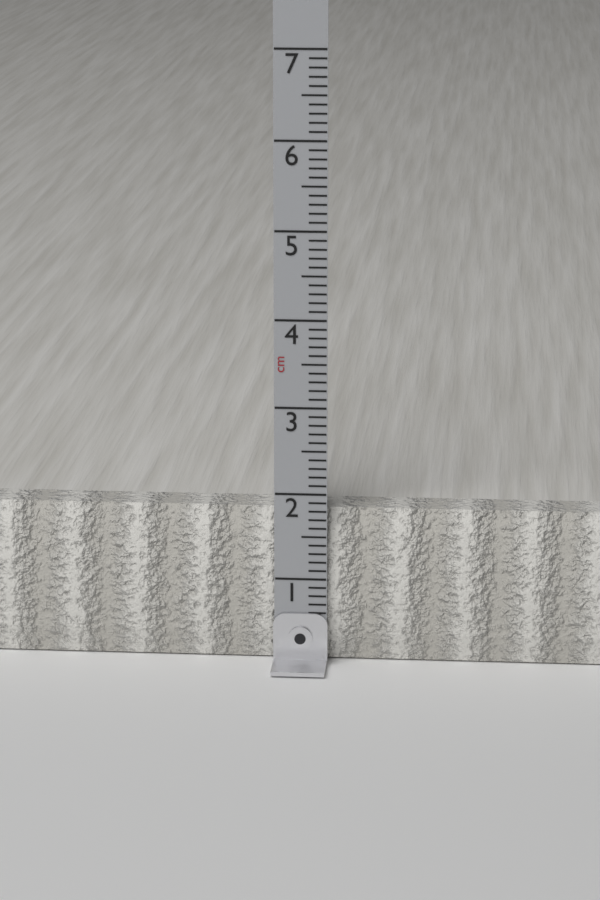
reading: 1.8 cm
